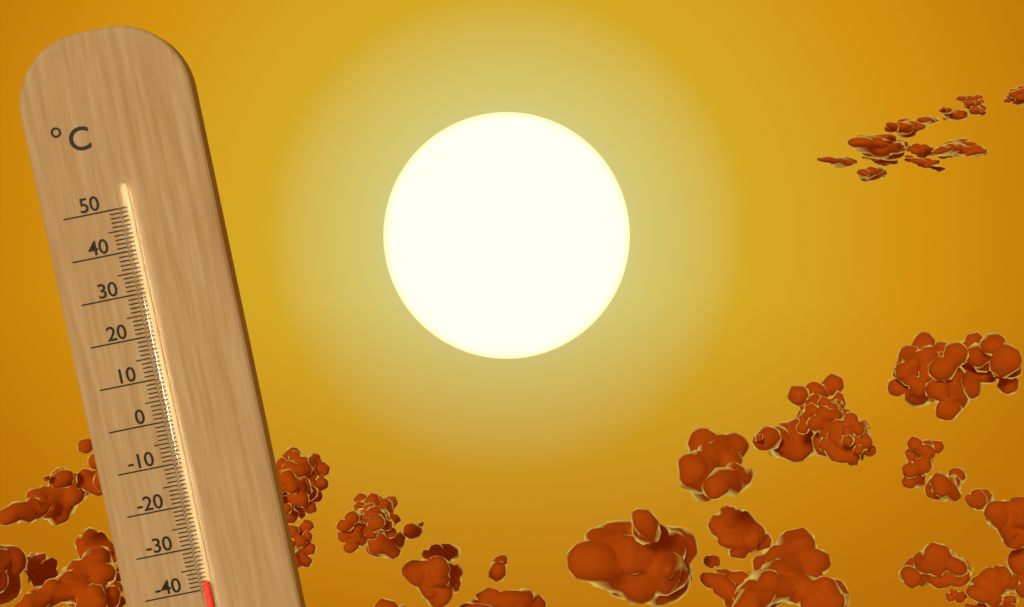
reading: -38 °C
